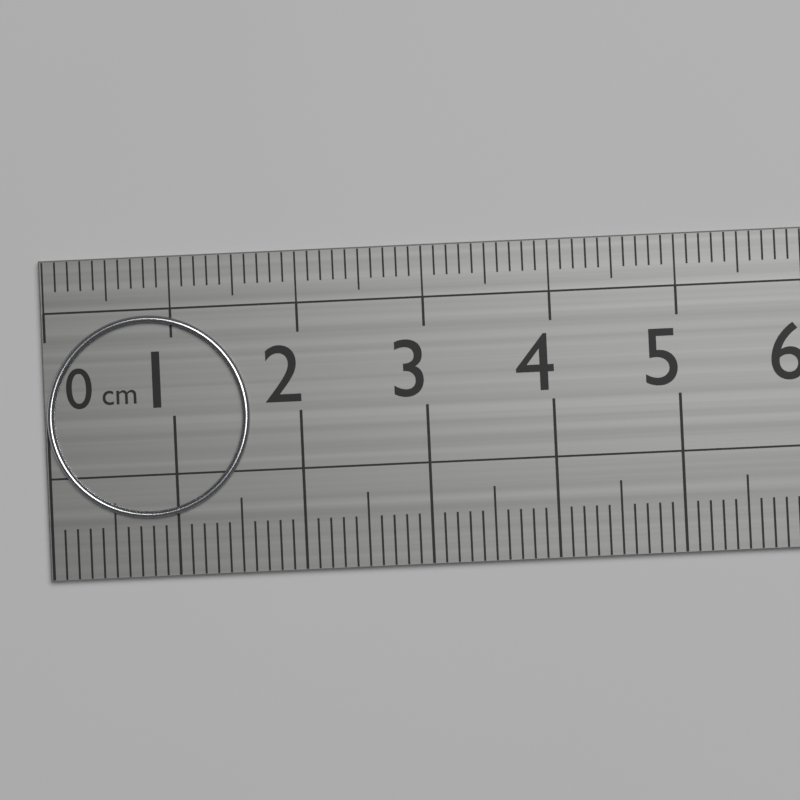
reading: 1.6 cm
